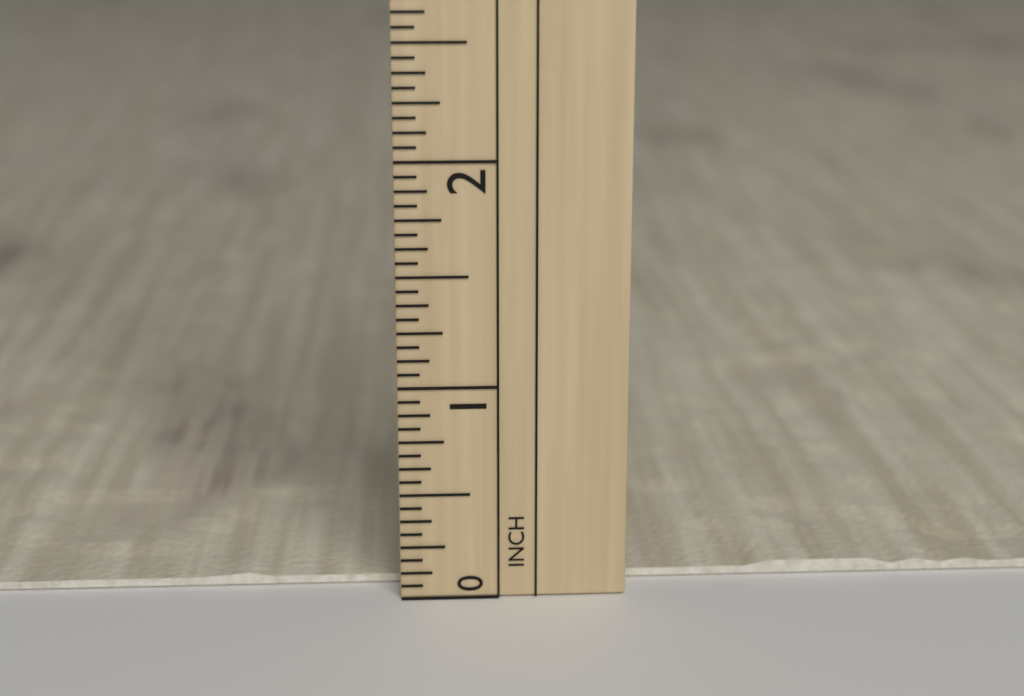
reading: 0.0625 in
